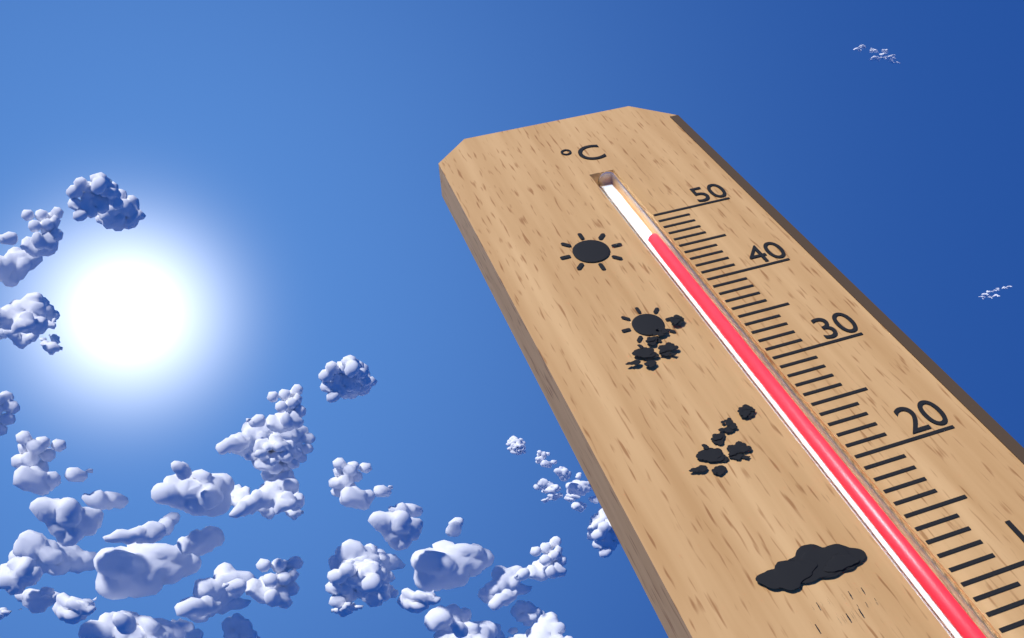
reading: 47 °C
